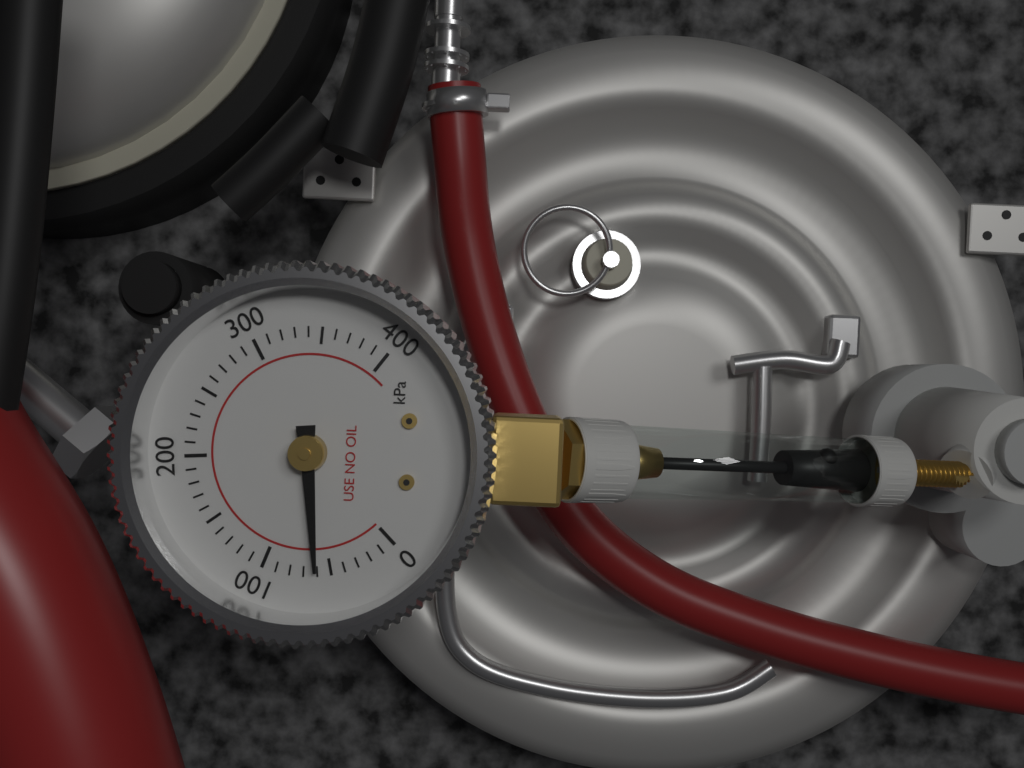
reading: 60 kPa
